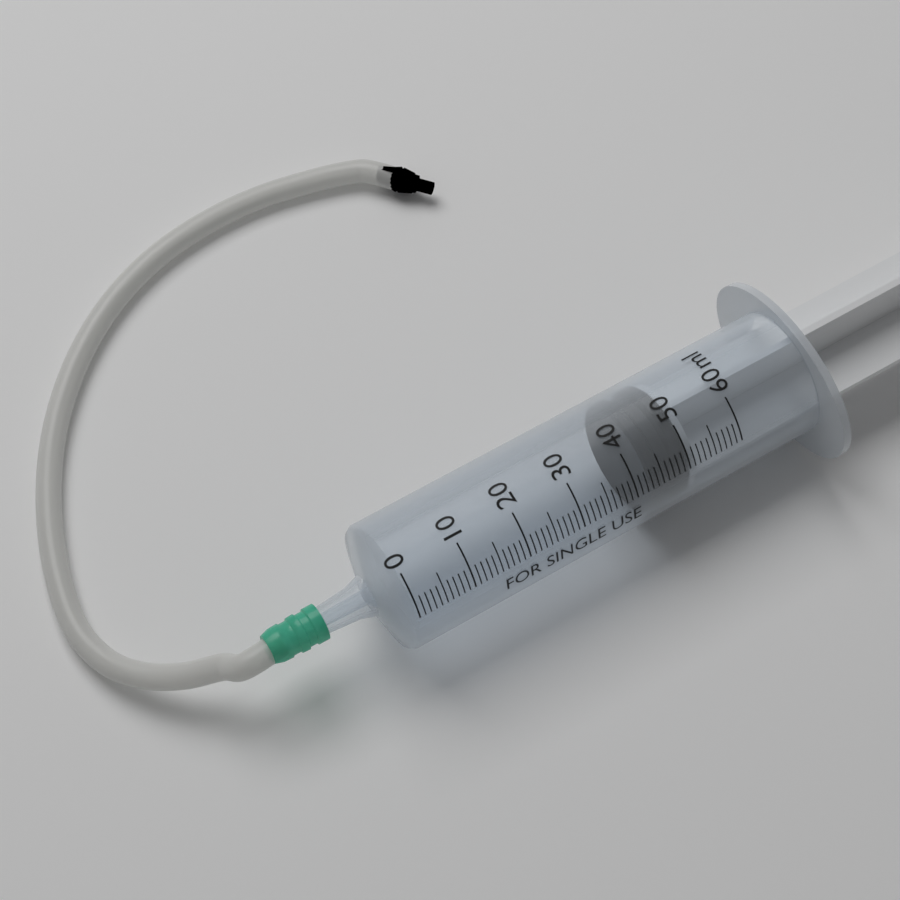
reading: 43 ml
